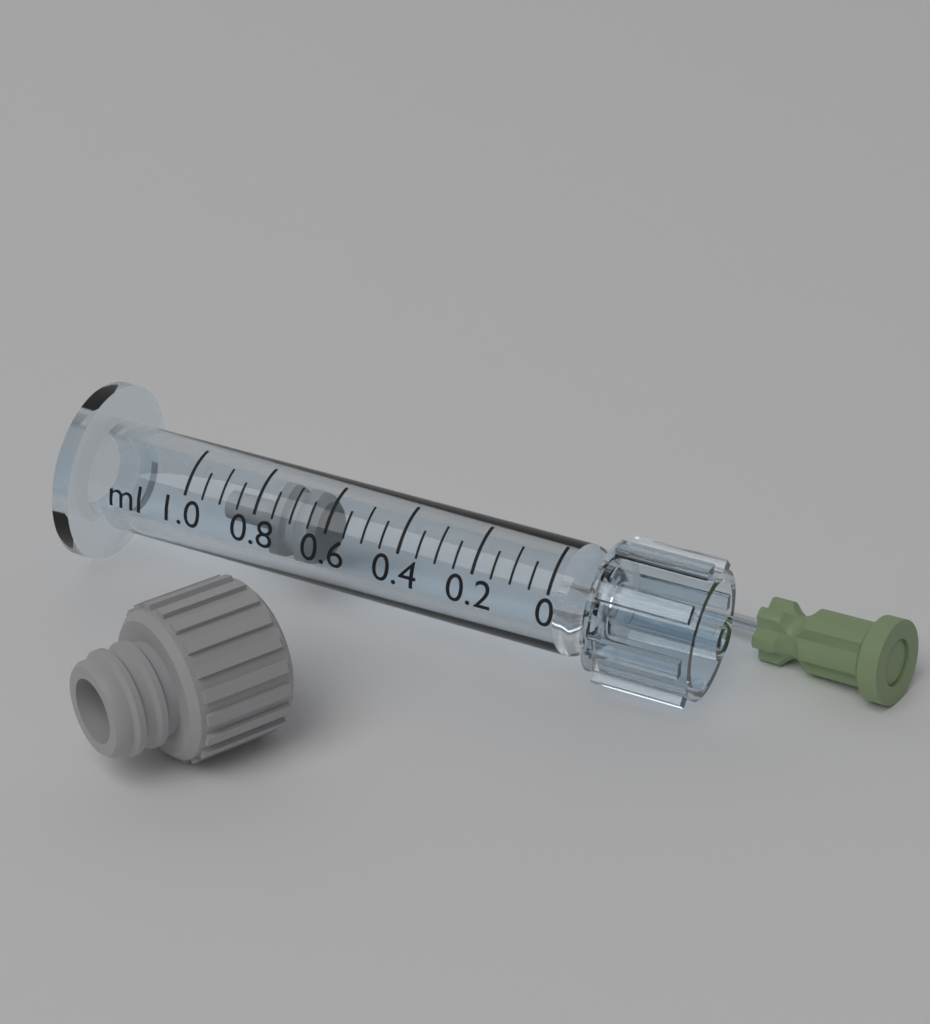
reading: 0.65 ml
